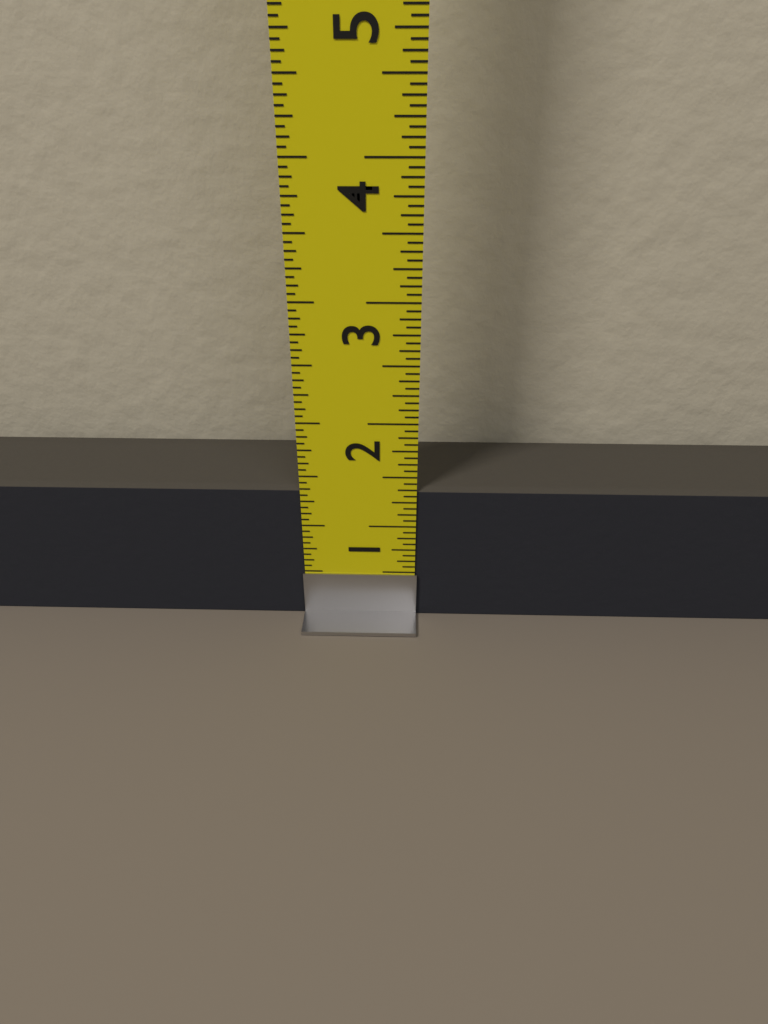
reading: 1.3750 in
